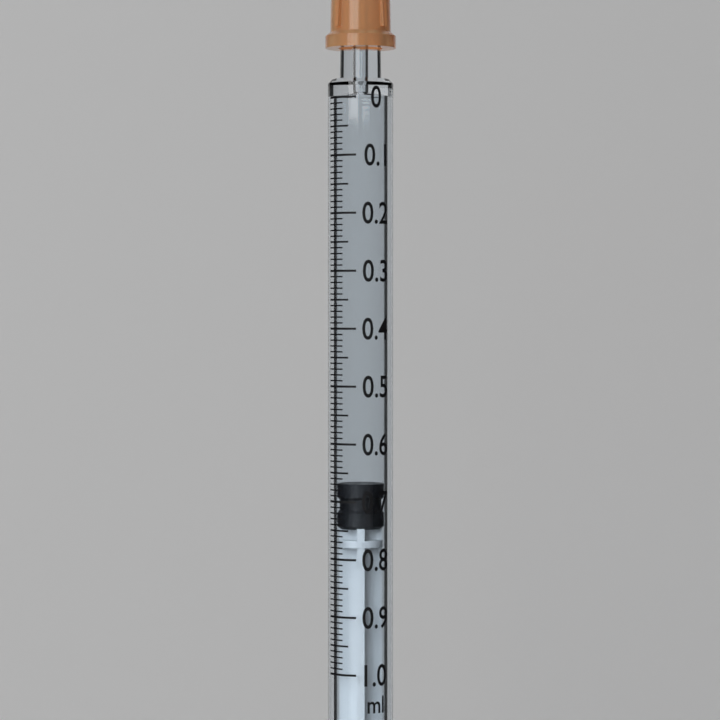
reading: 0.67 ml
